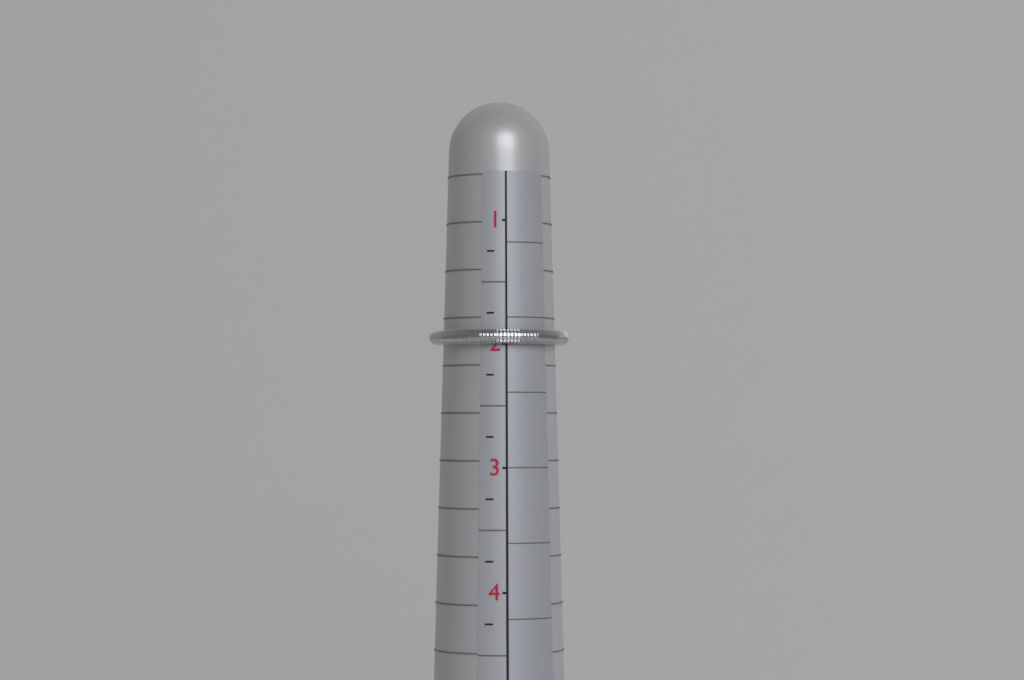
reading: 2.00 (no unit)
